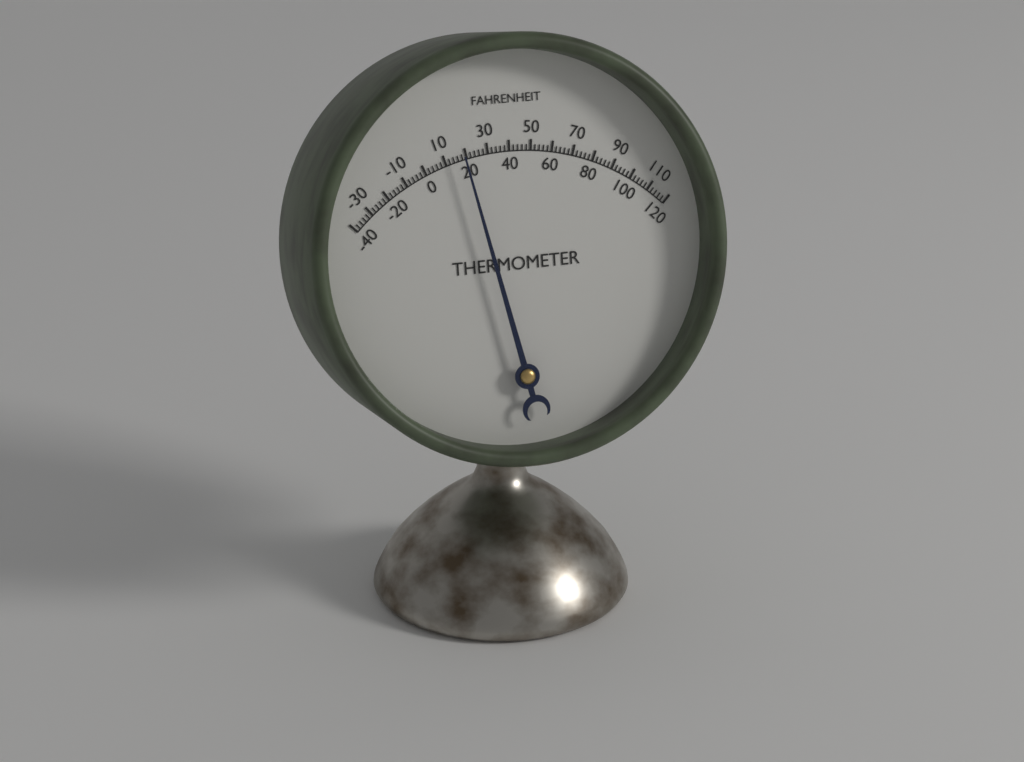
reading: 18 °F
